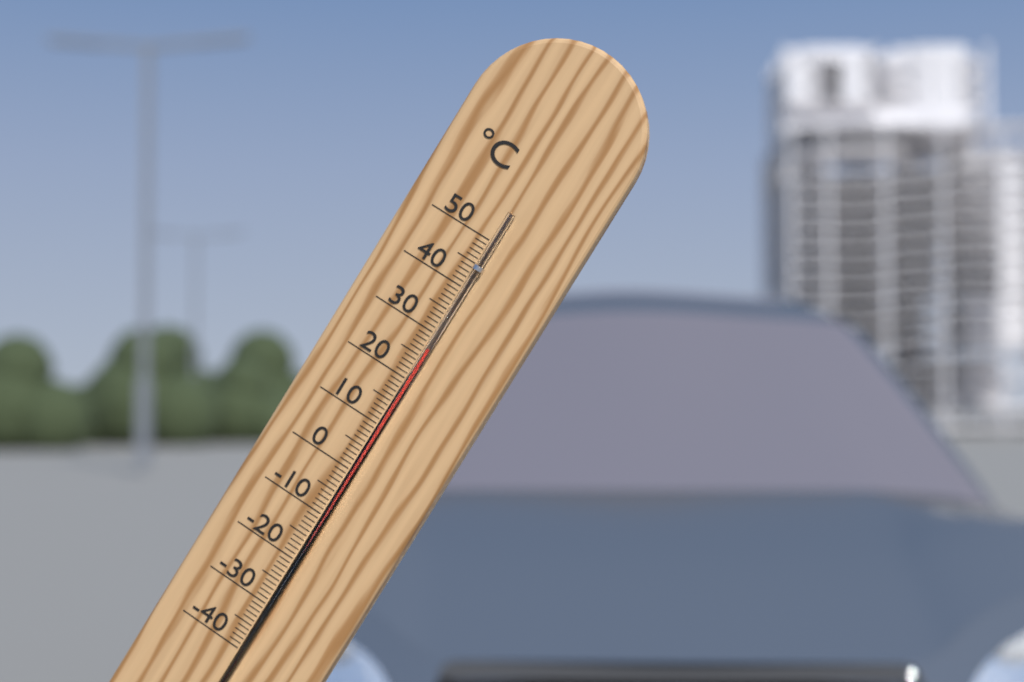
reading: 27 °C
